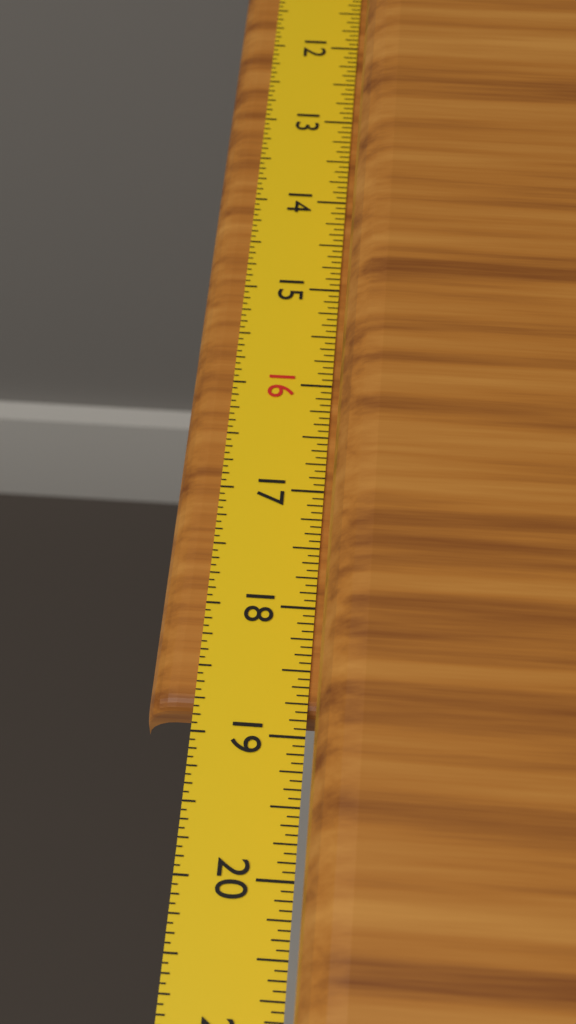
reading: 18.8125 in
